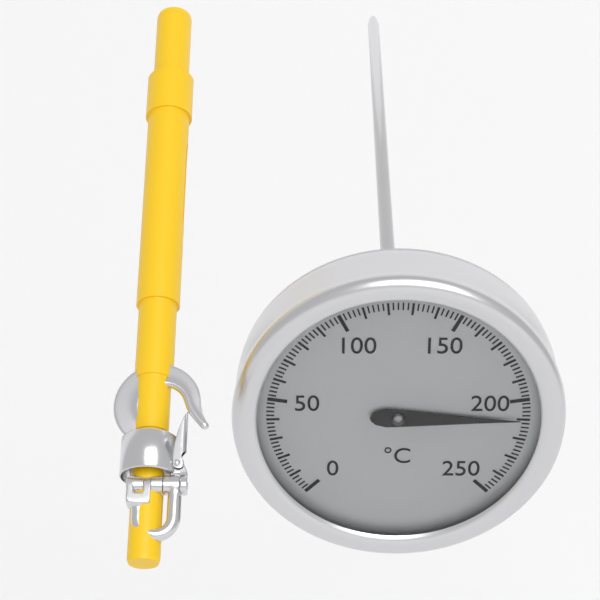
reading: 210 °C
